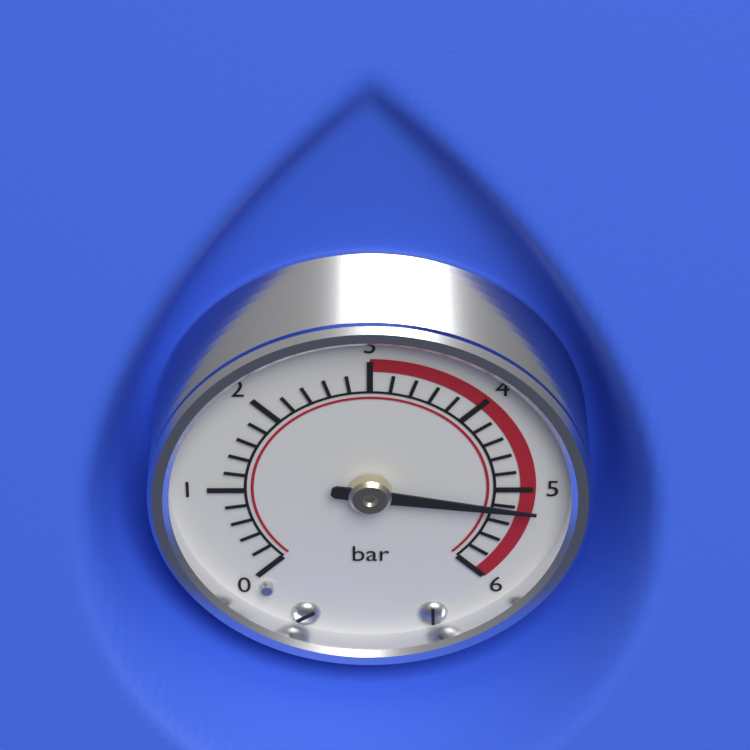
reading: 5.2 bar
